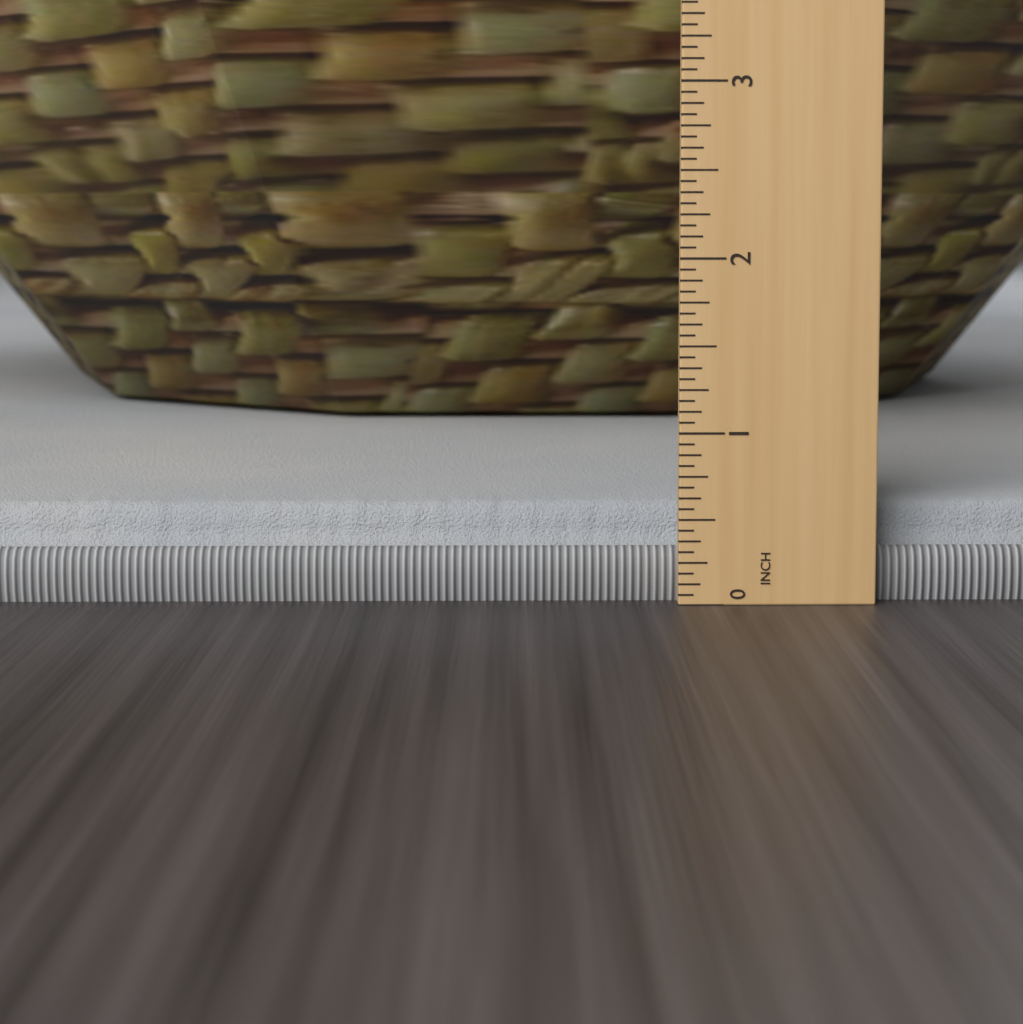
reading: 0.5625 in
